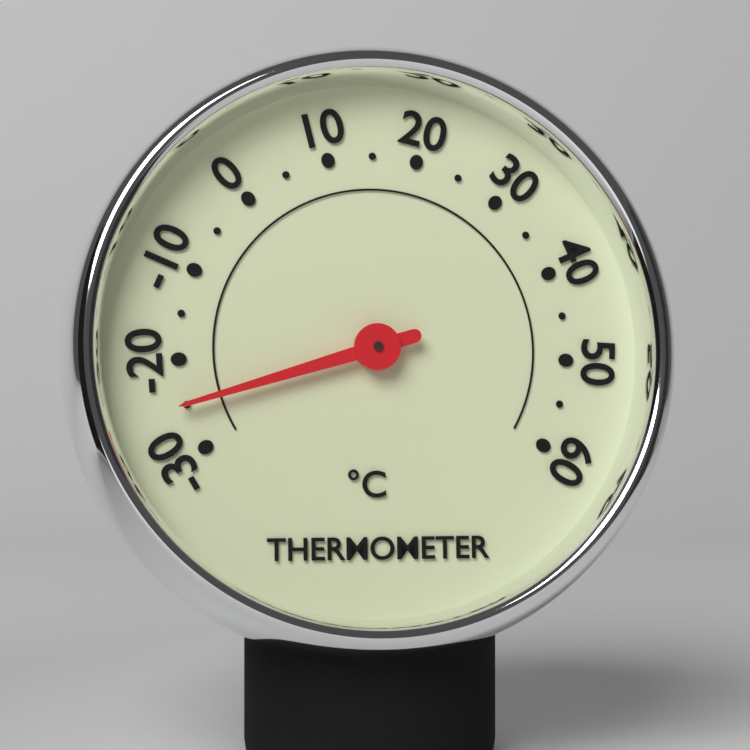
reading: -25 °C
